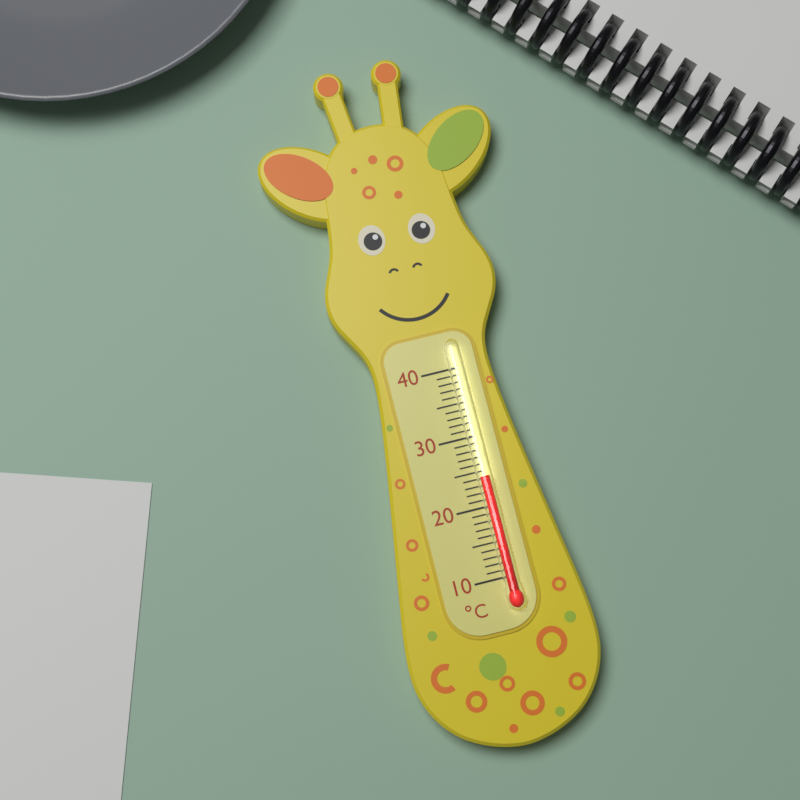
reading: 24 °C
